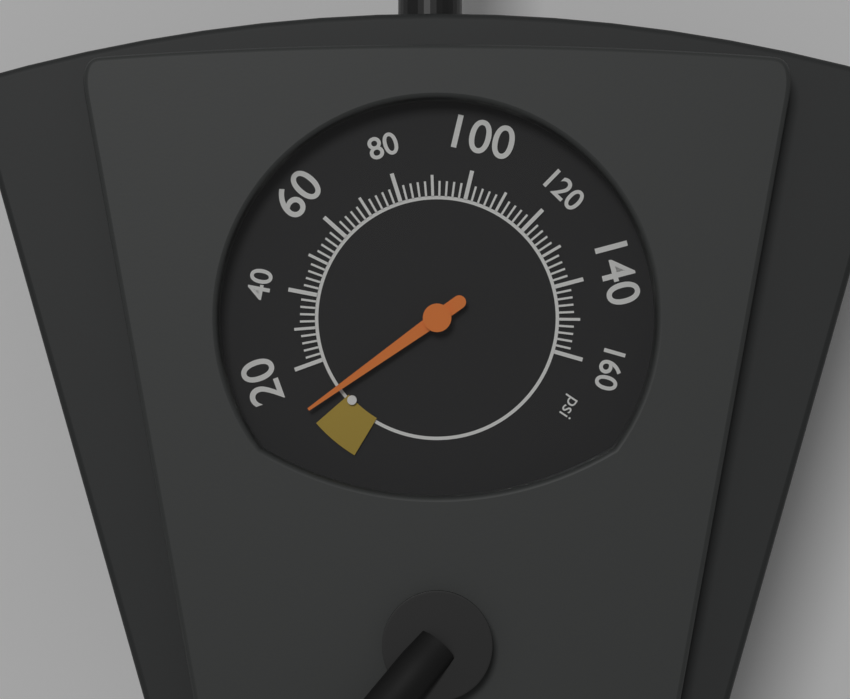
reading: 10 psi
